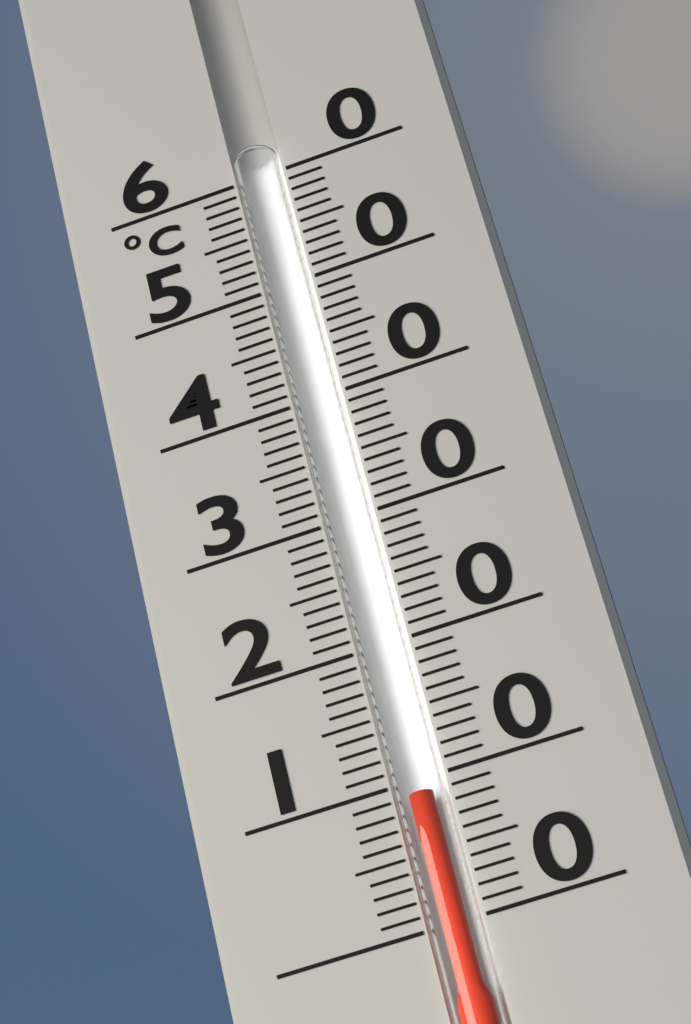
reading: 9 °C
